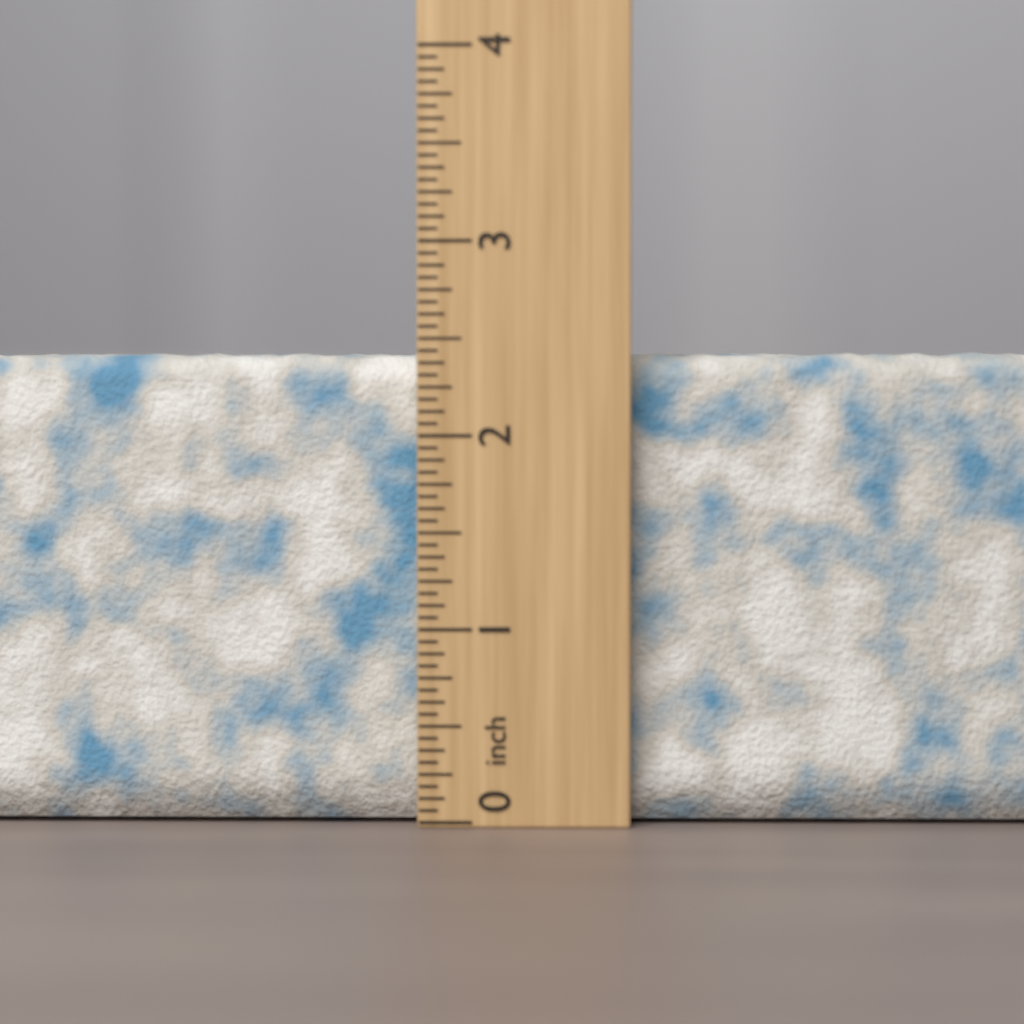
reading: 2.4375 inch
